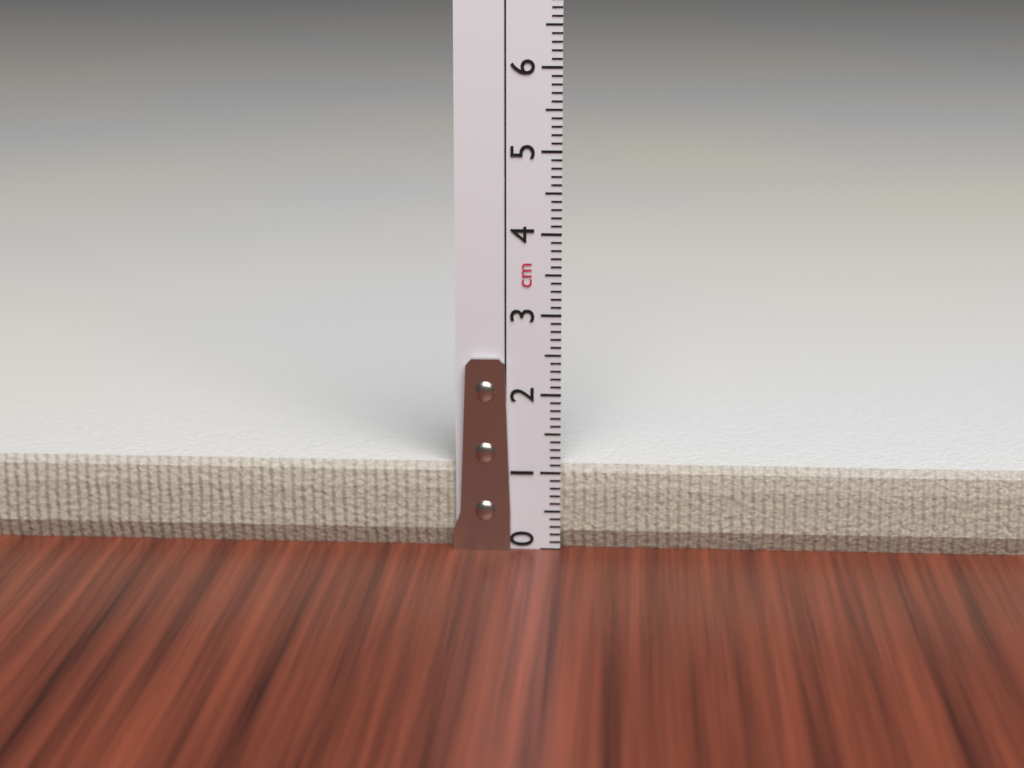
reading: 1.1 cm
